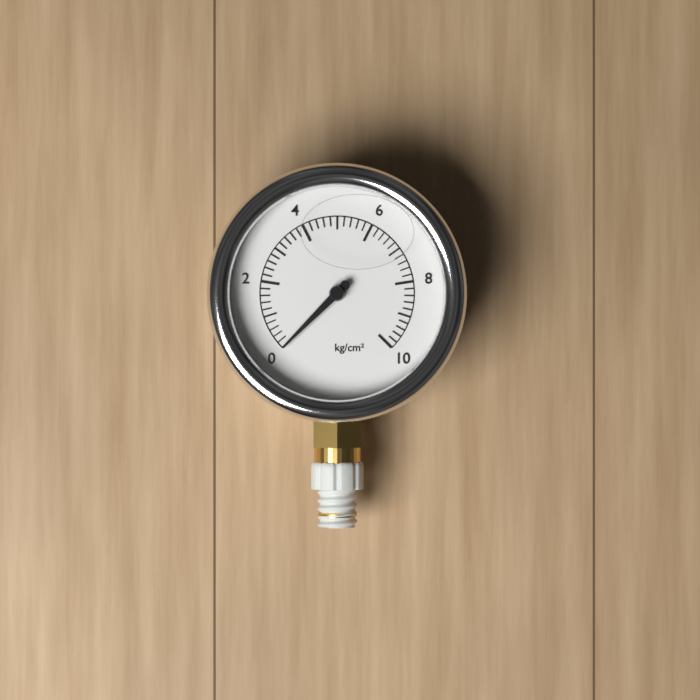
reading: 0.0 kg/cm²
